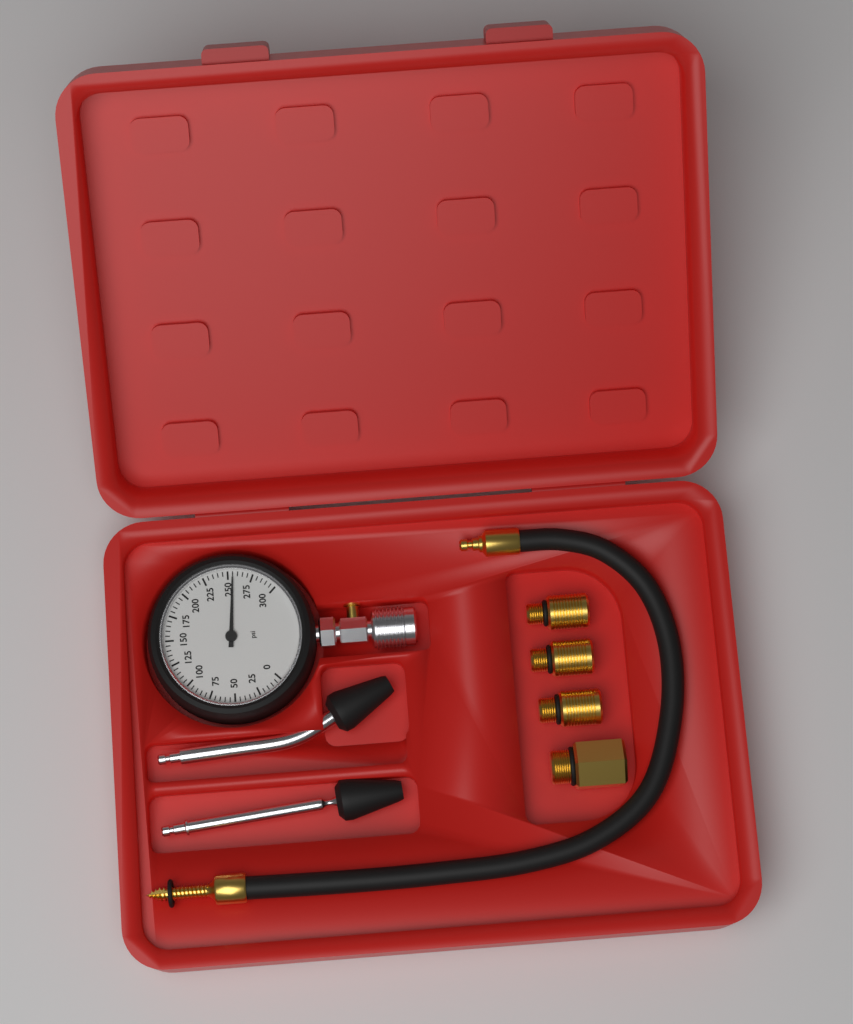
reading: 255 psi
